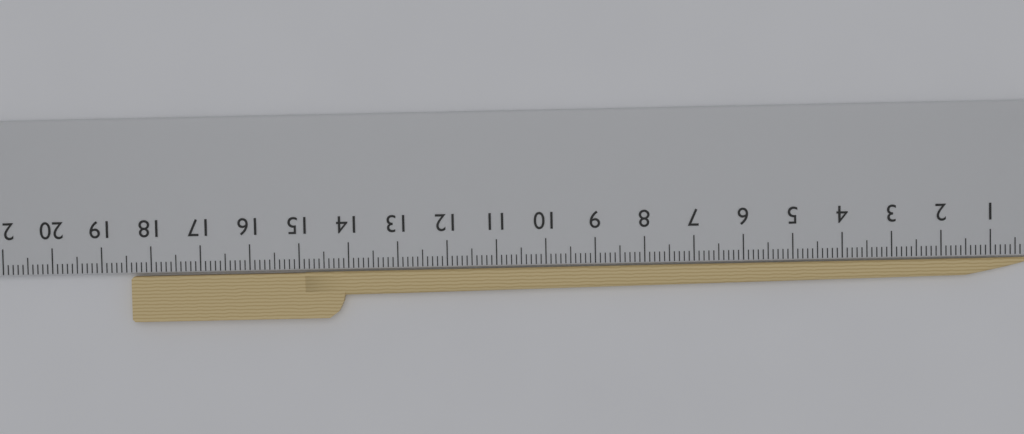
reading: 18.4 cm
